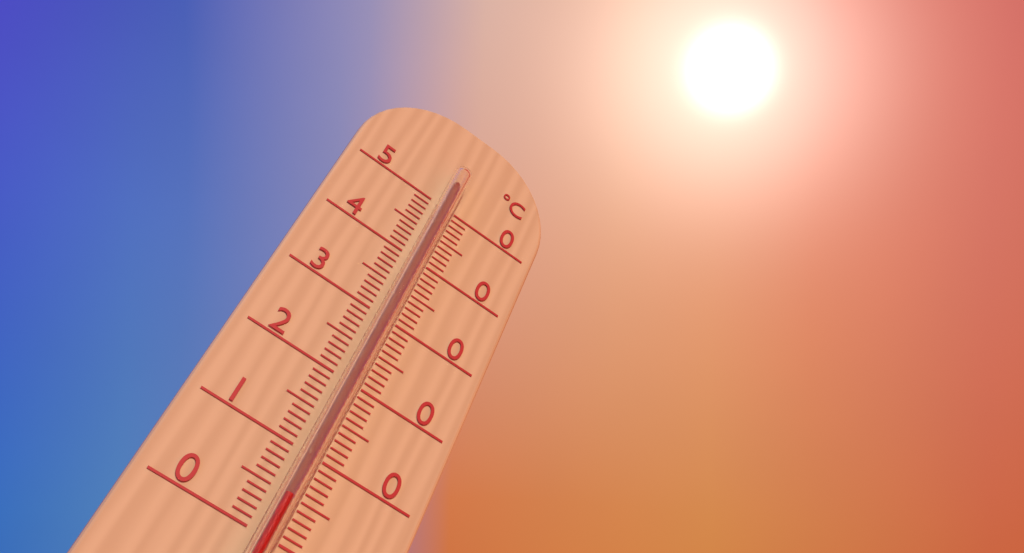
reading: 4 °C
